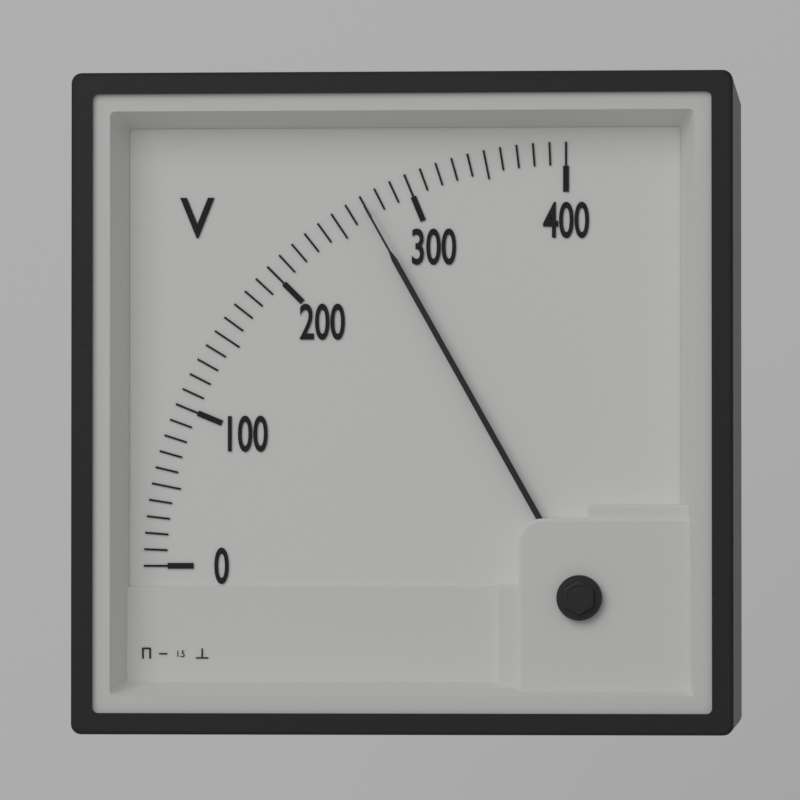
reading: 270 V
